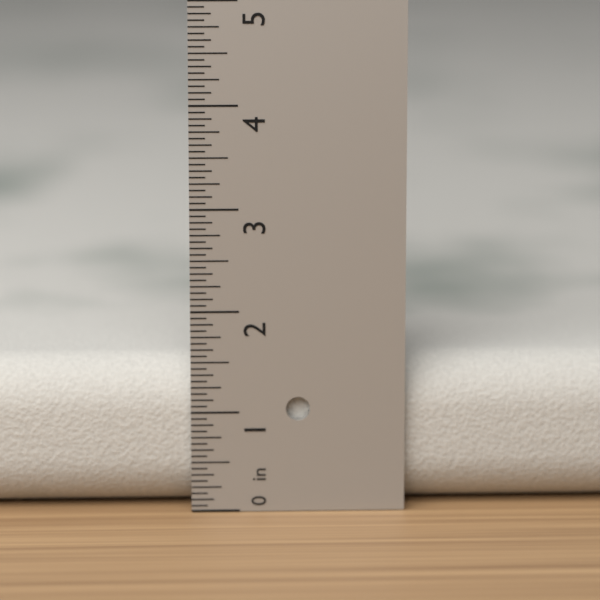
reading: 1.5000 in
